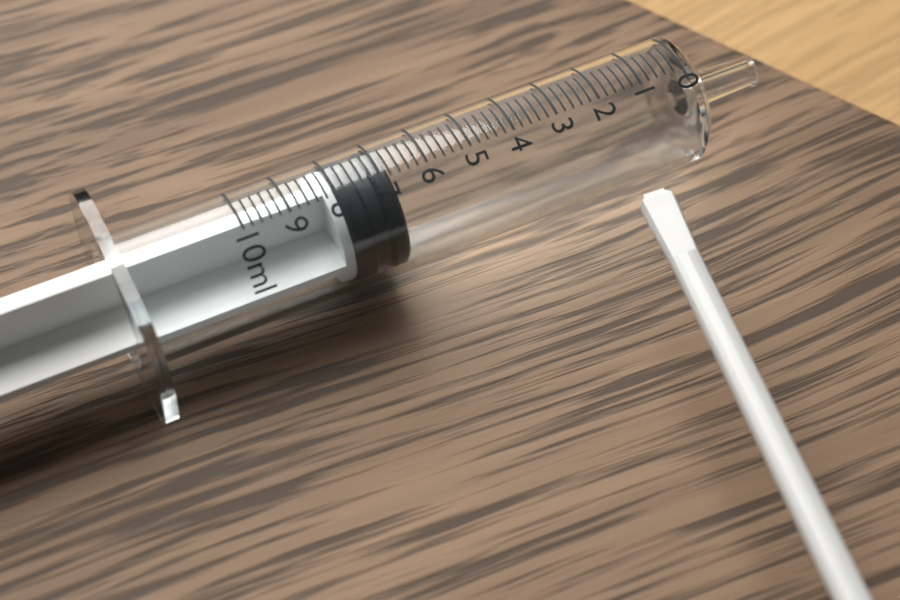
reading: 6.8 ml
